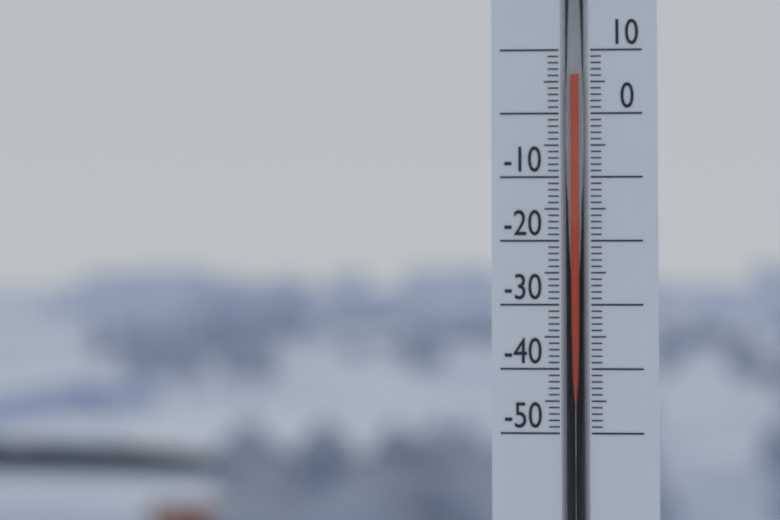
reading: 6 (no unit)
